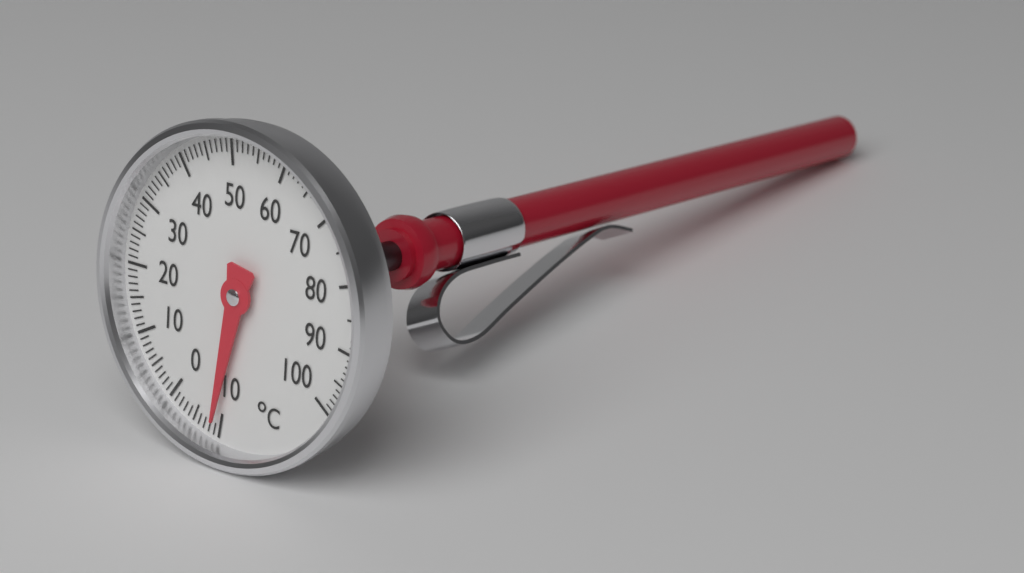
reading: -9 °C
